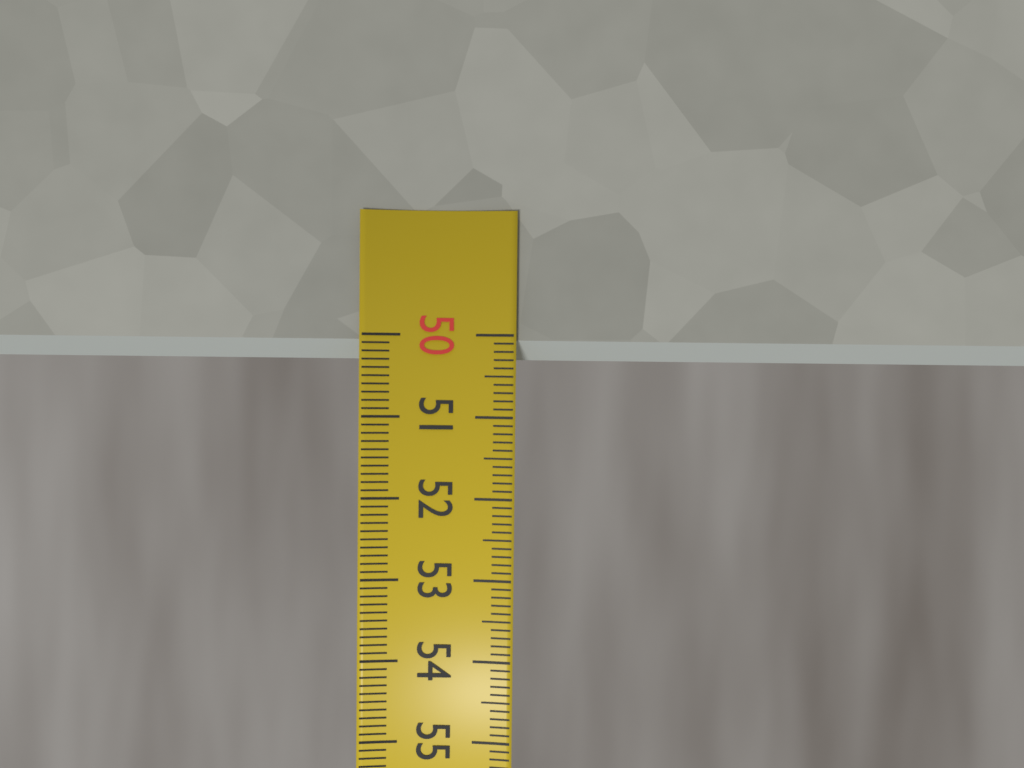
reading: 50.3 (no unit)
